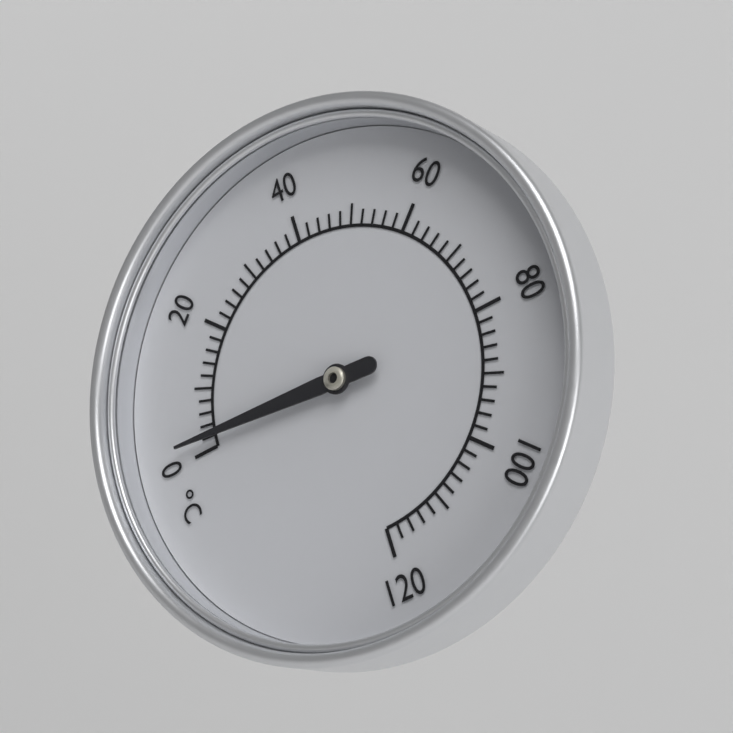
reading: 2 °C
